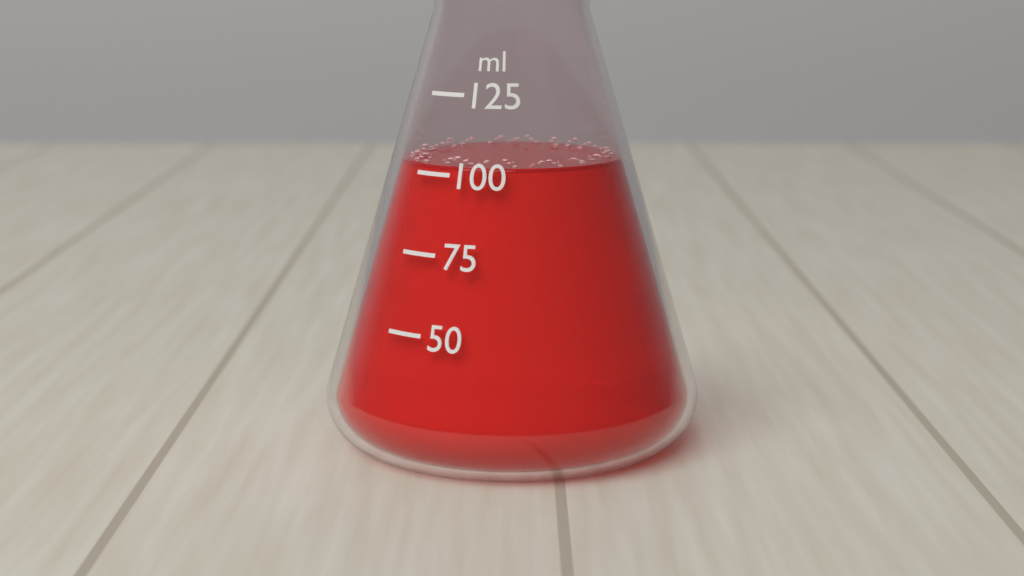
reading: 102 ml
